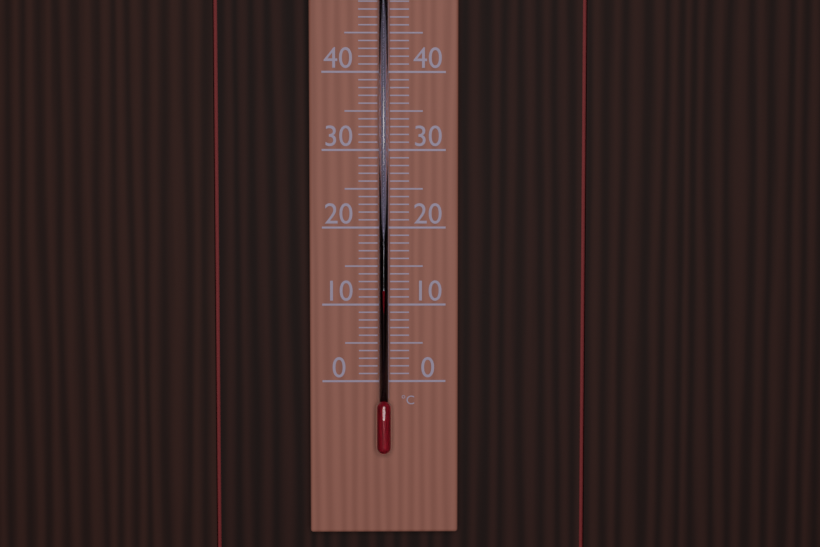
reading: 12 °C
